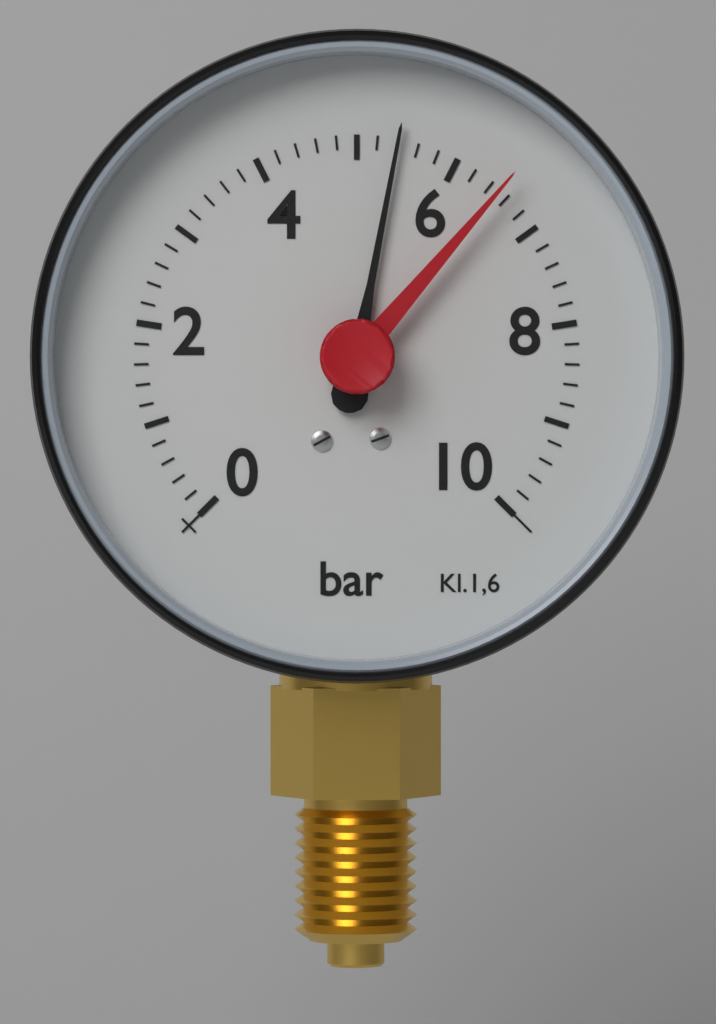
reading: 5.4 bar
